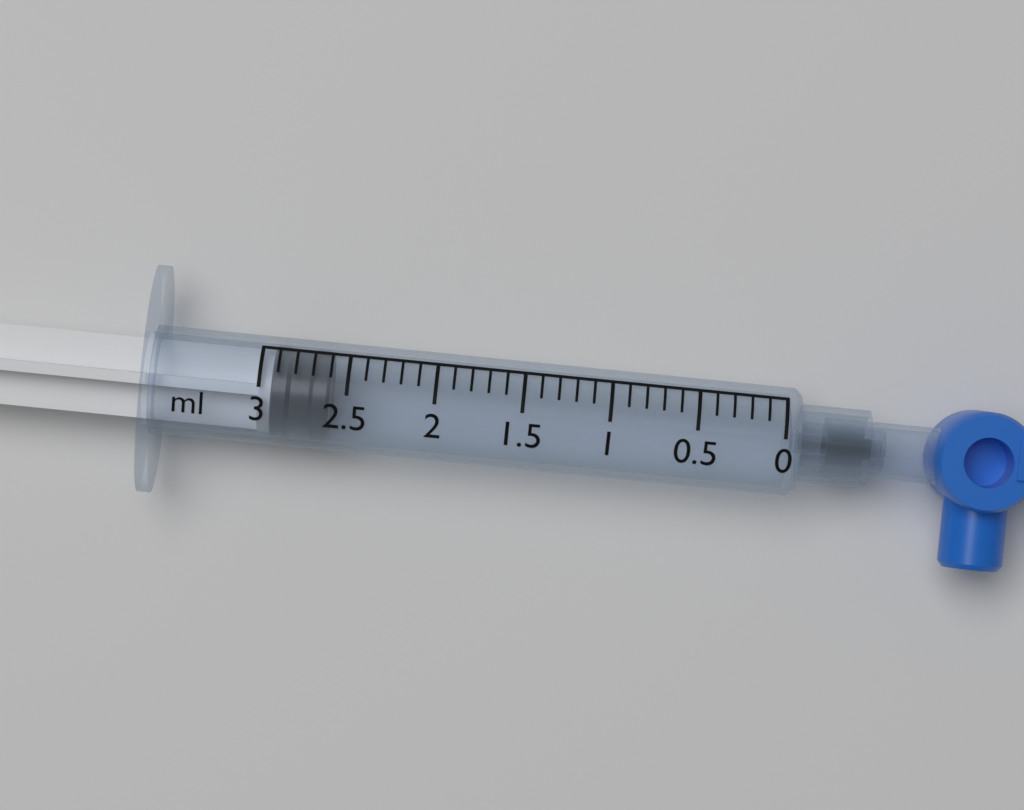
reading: 2.6 ml
